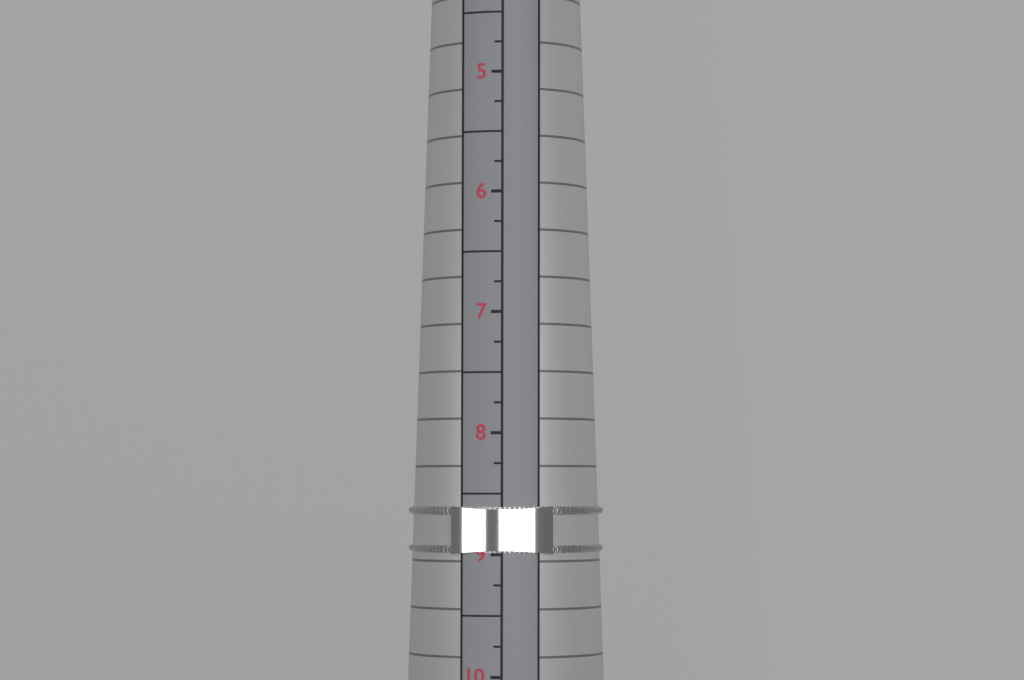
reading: 9.00 (no unit)
